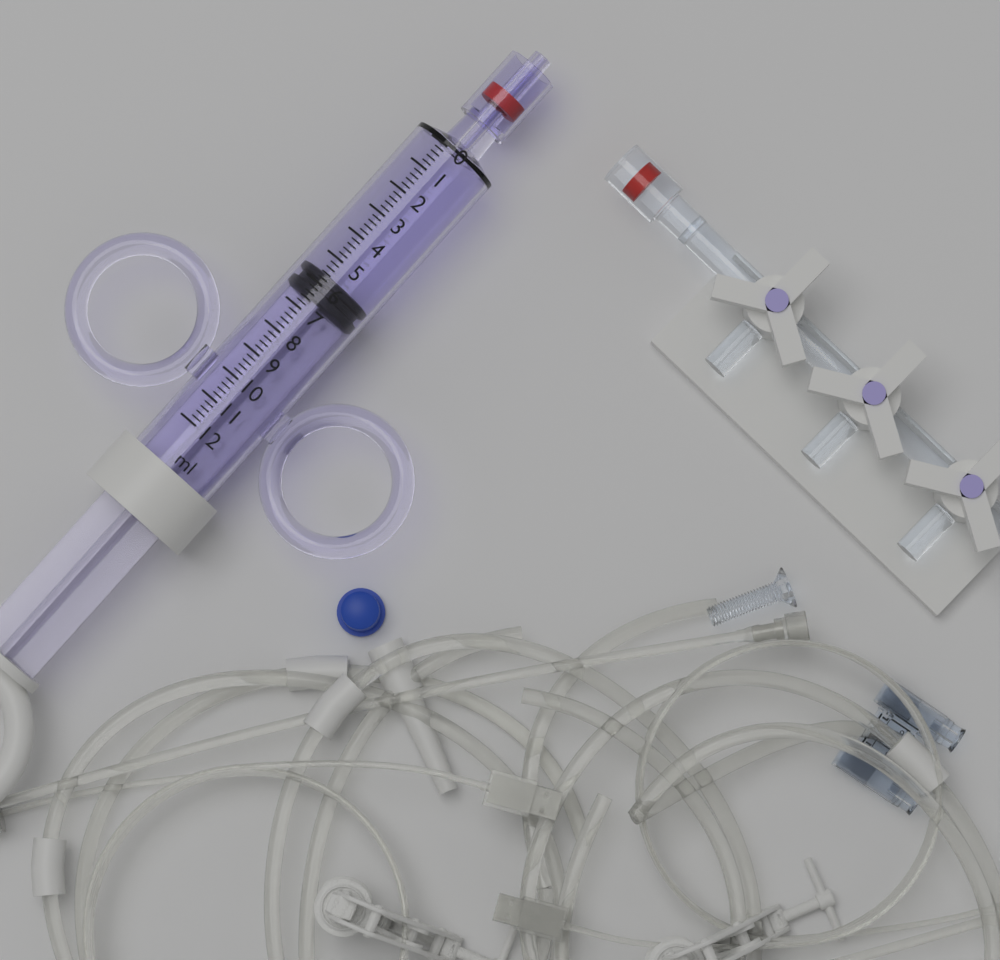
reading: 5.6 ml
